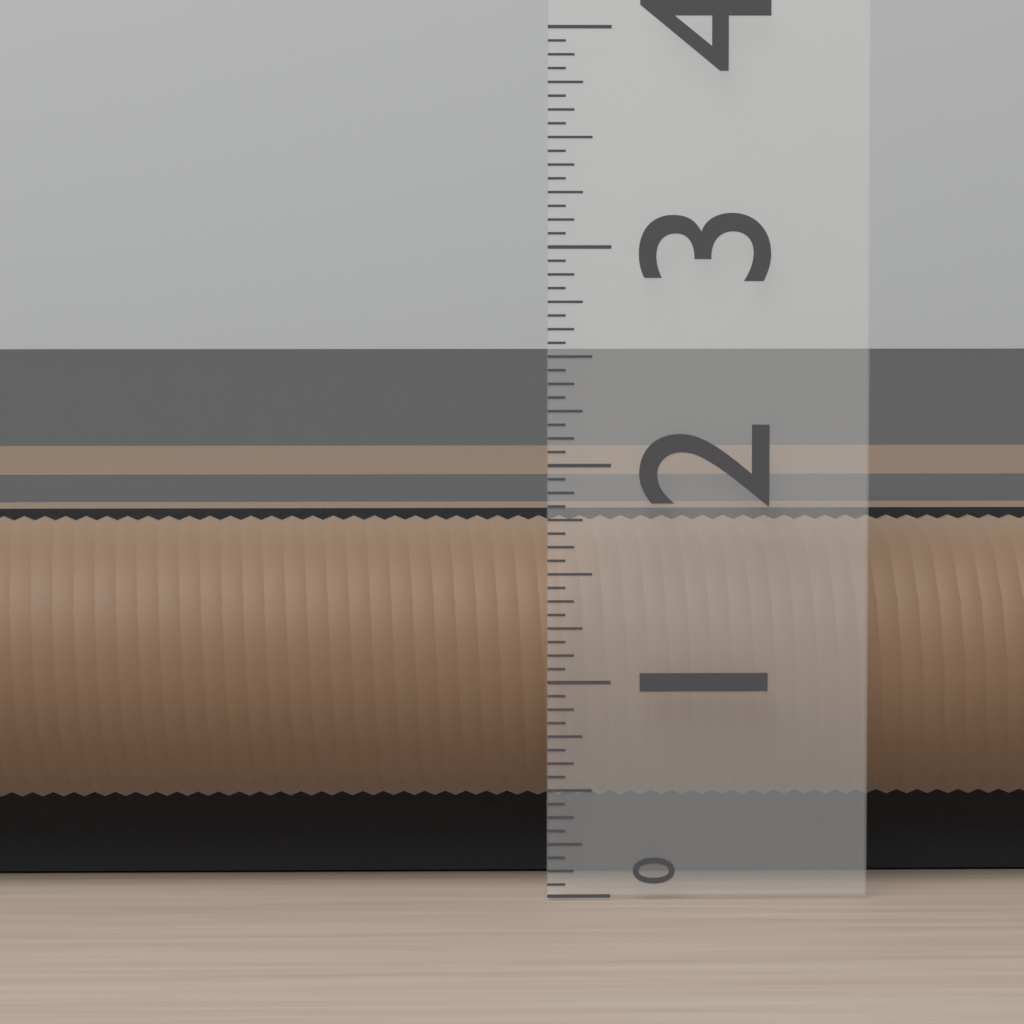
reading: 1.7500 (no unit)
